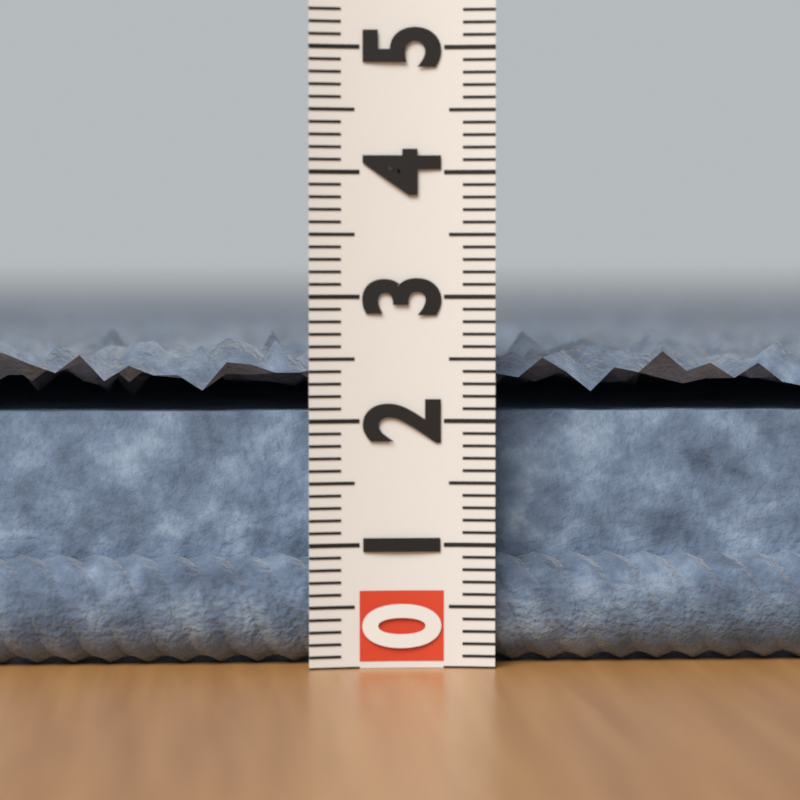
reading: 2.7 (no unit)
